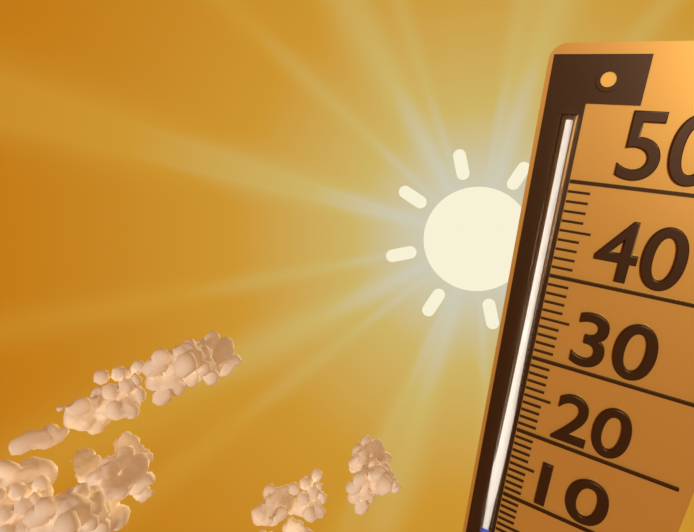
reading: 5 (no unit)
